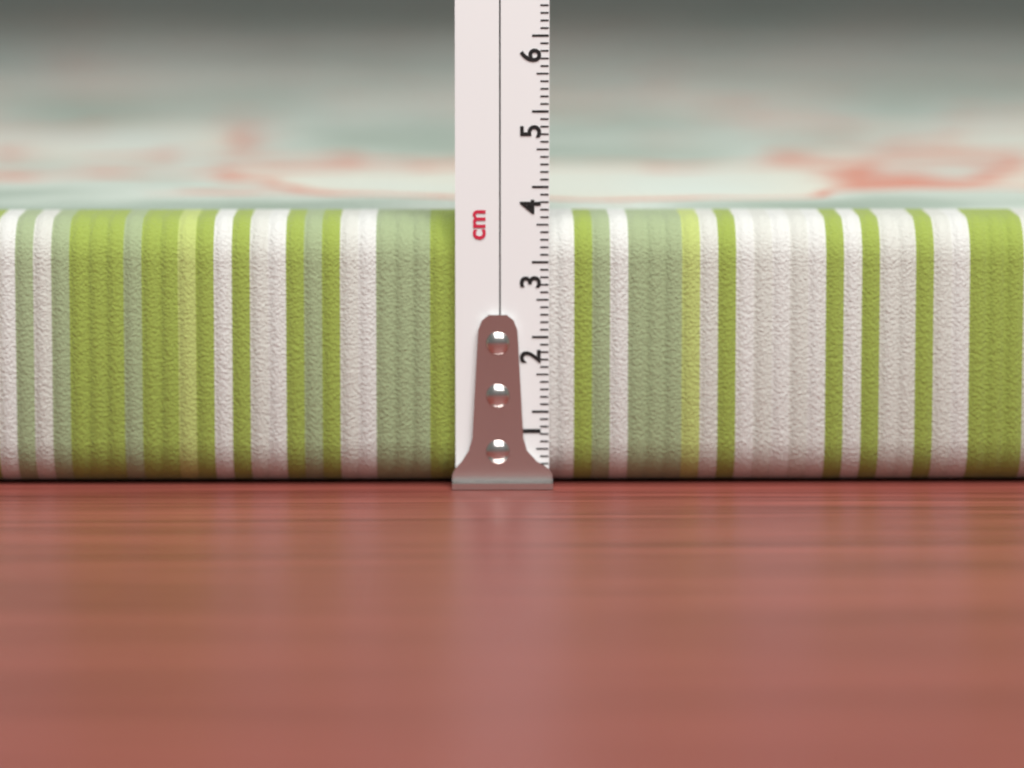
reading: 3.6 cm
